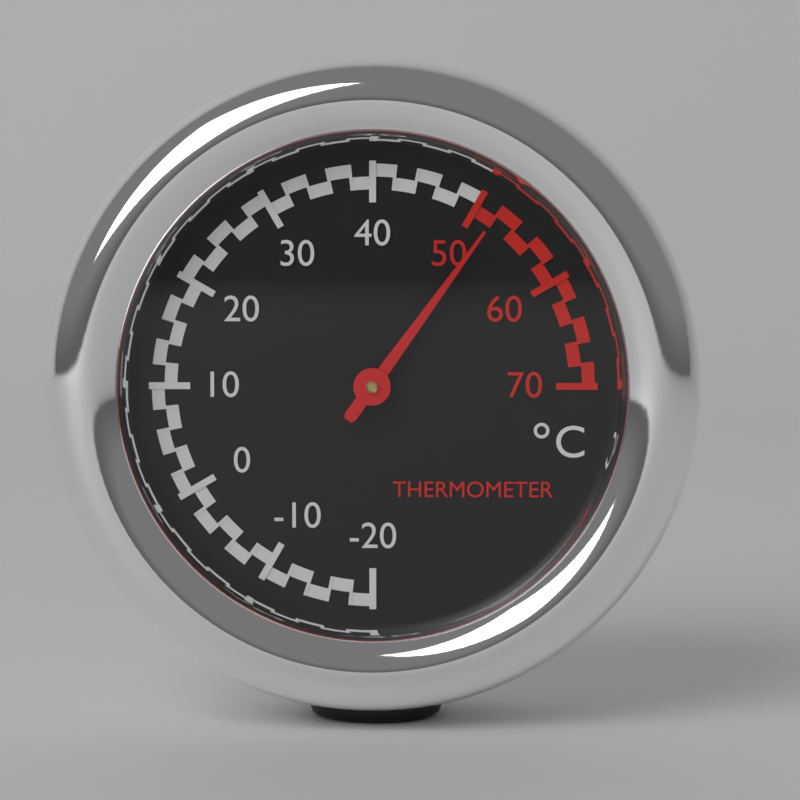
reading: 52 °C
